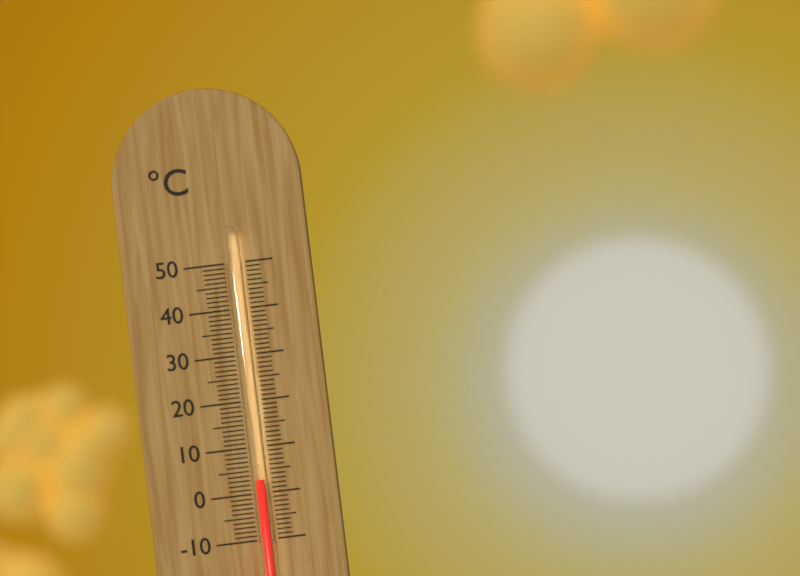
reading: 3 °C
